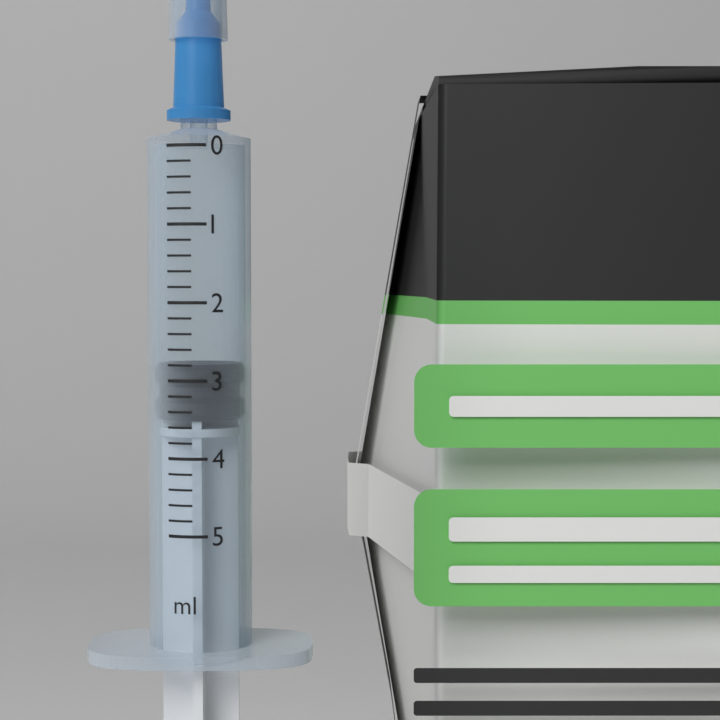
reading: 2.8 ml
